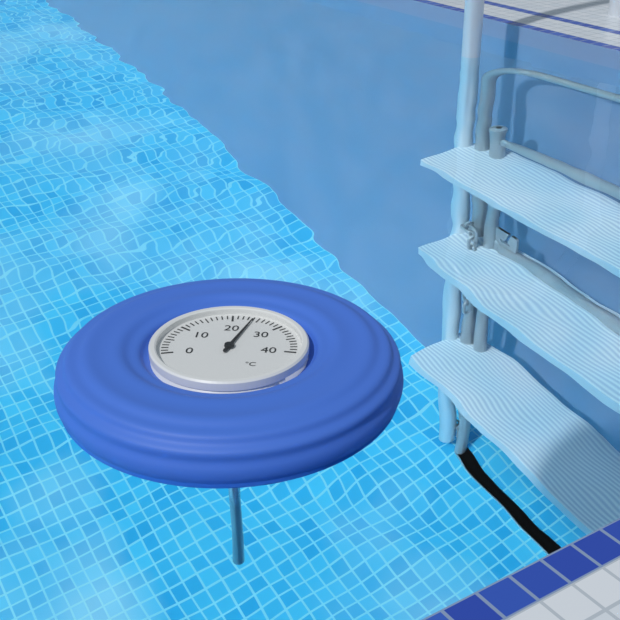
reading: 24 °C
